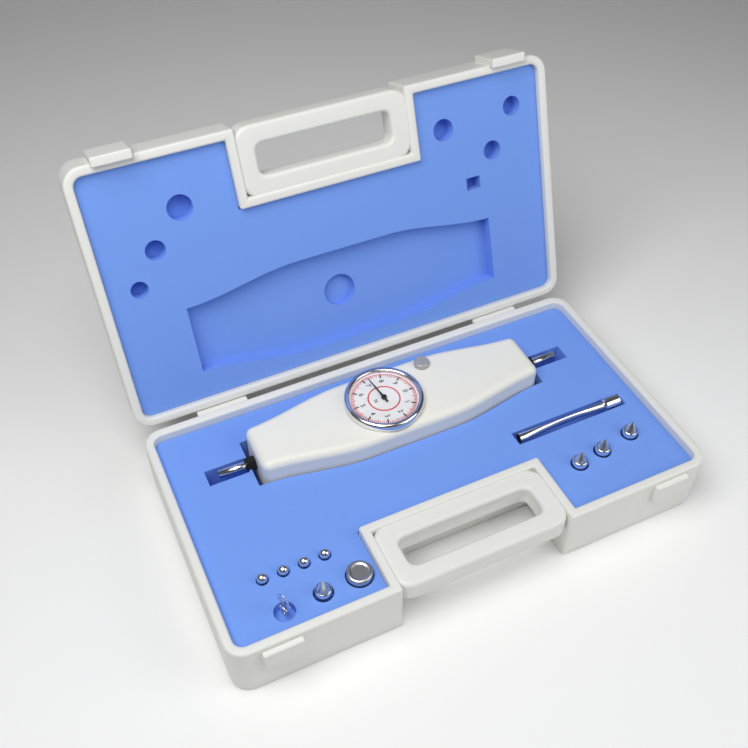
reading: 7.3 N
